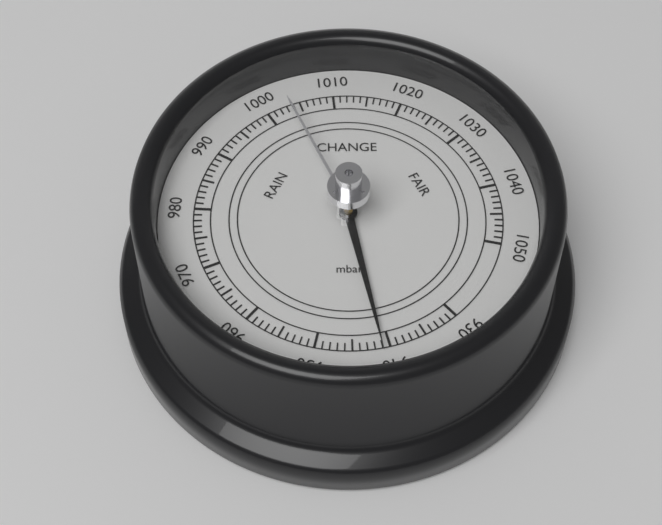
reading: 941 mbar
